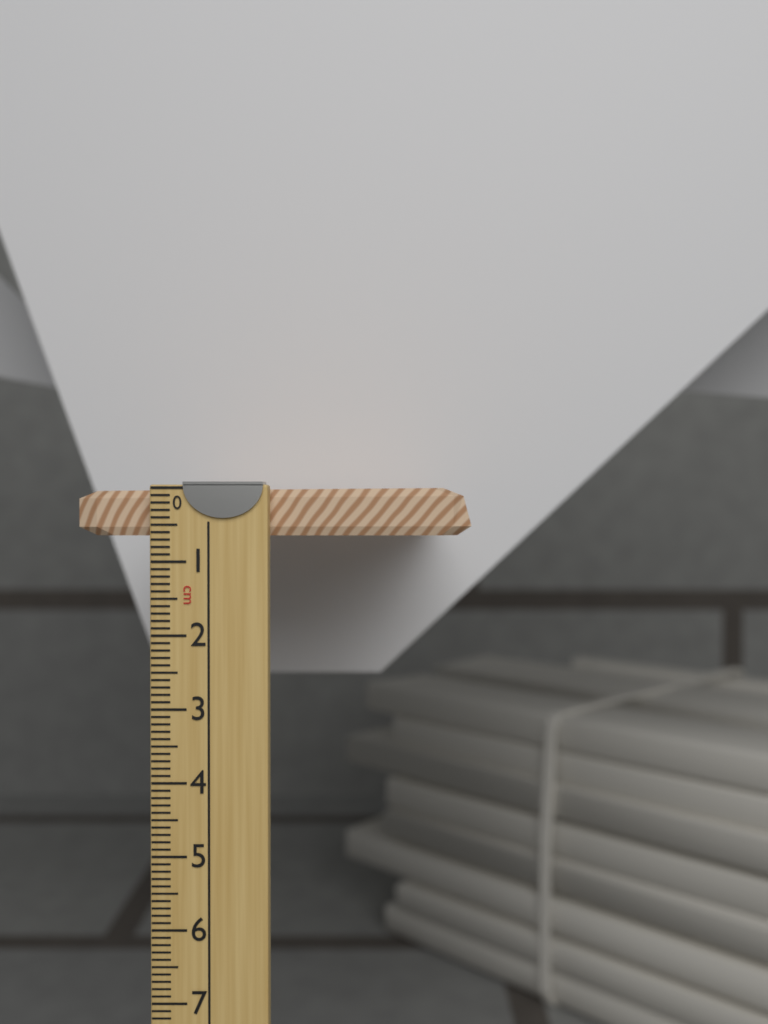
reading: 0.7 cm
